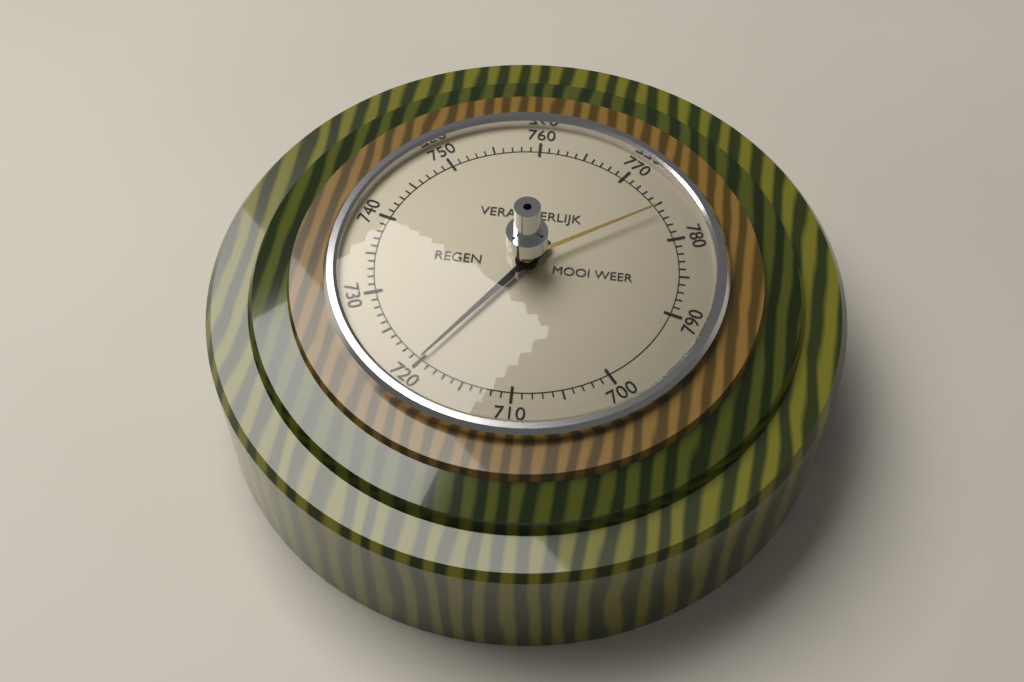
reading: 720 (no unit)
